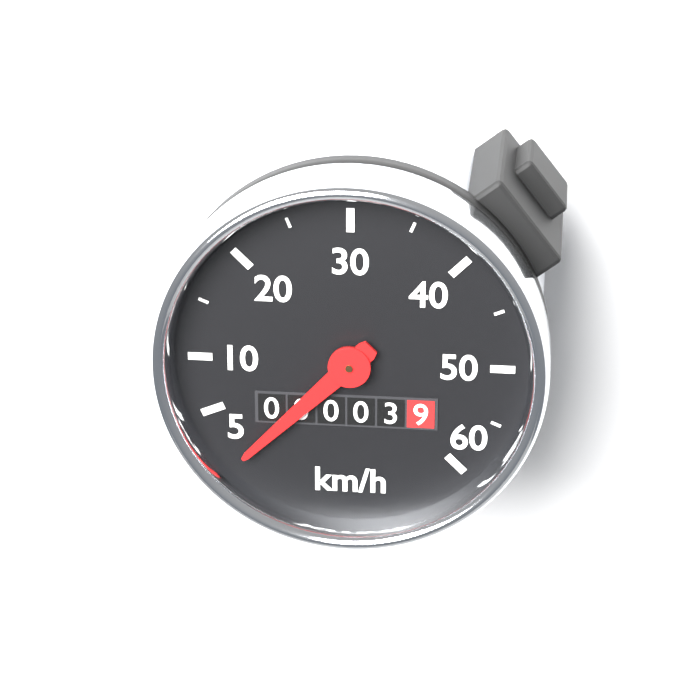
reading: 0 km/h
